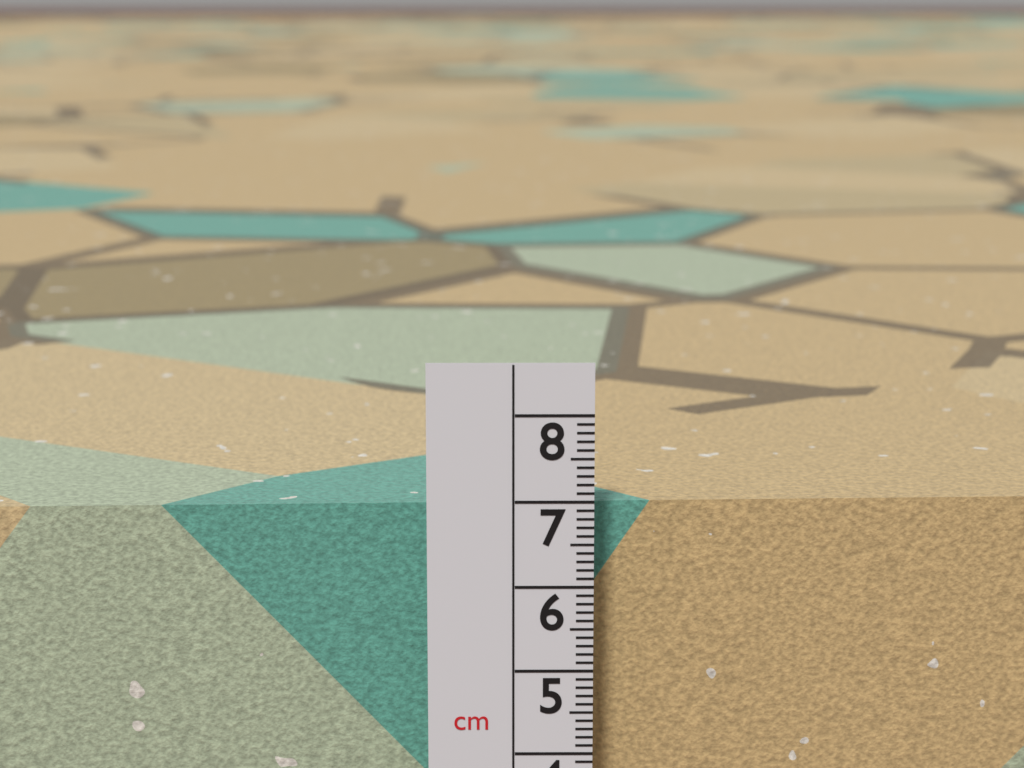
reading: 6.8 cm
